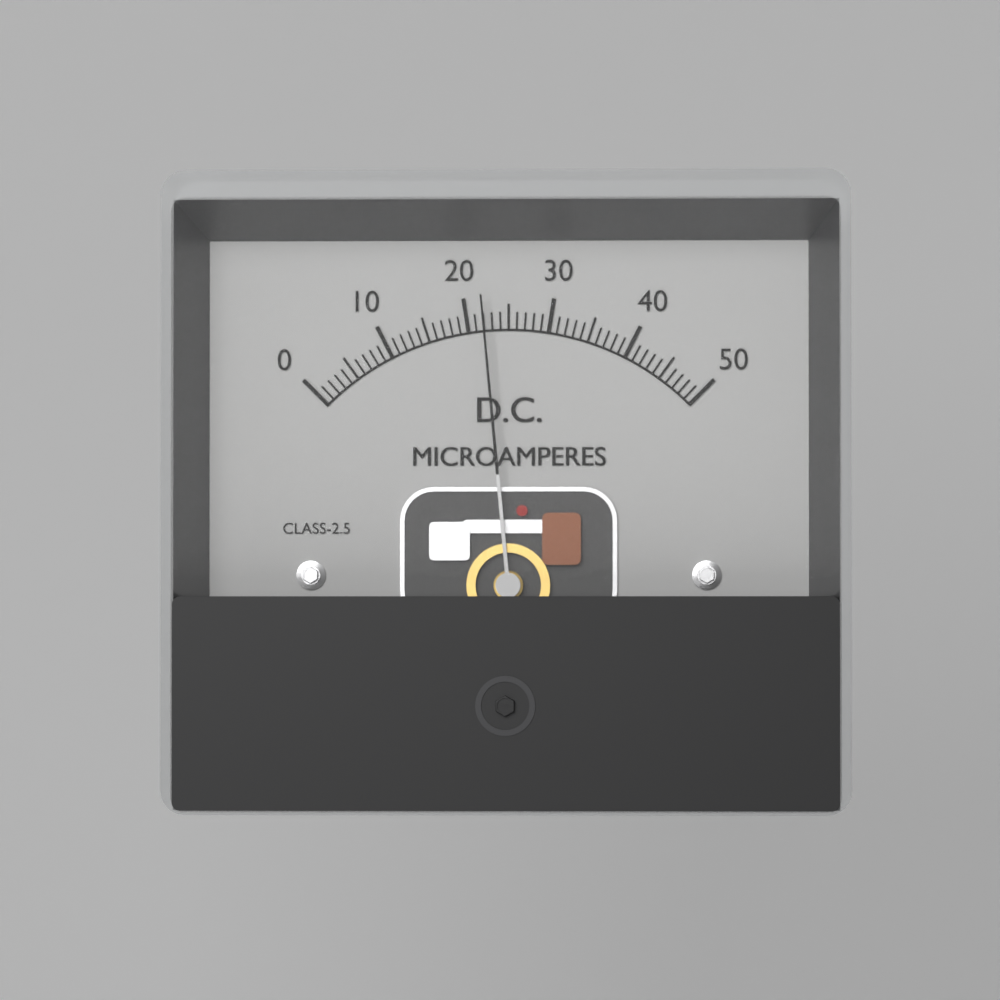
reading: 22 µA
